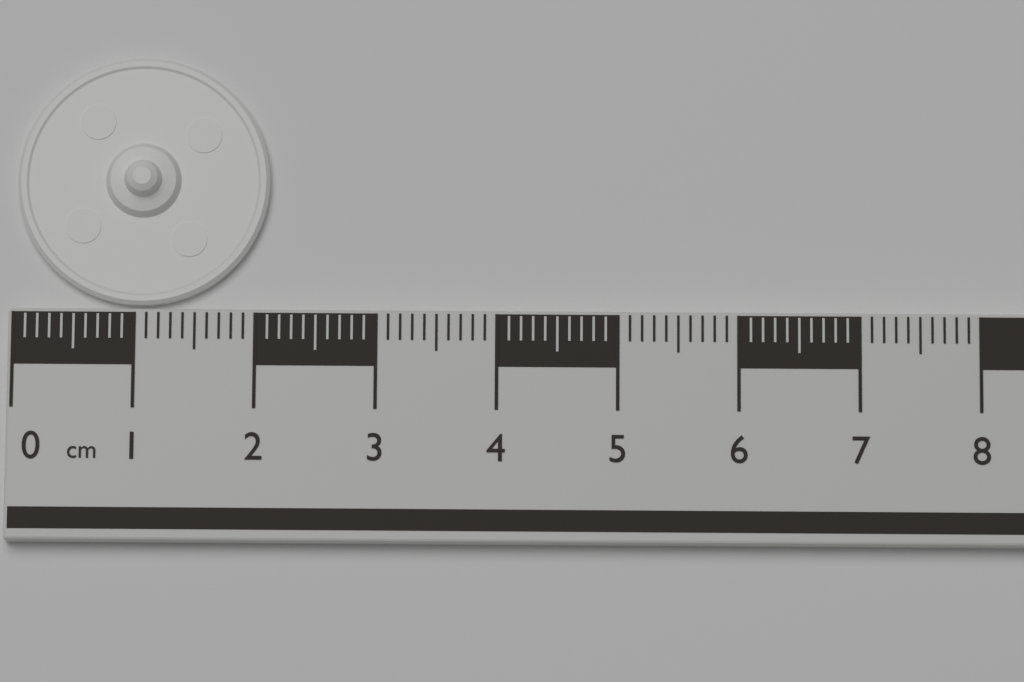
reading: 2.1 cm
